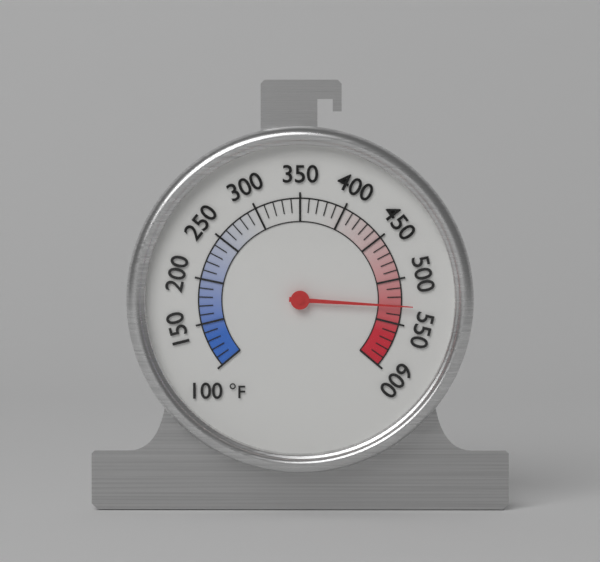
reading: 530 °F
